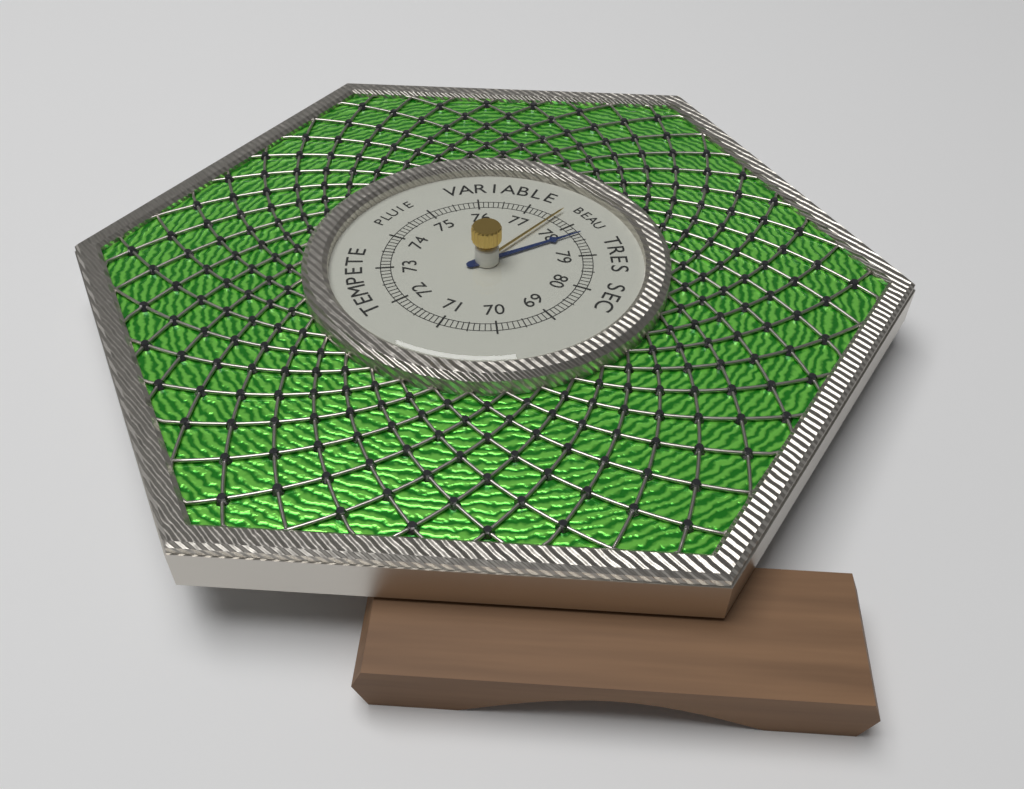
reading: 78.3 (no unit)
